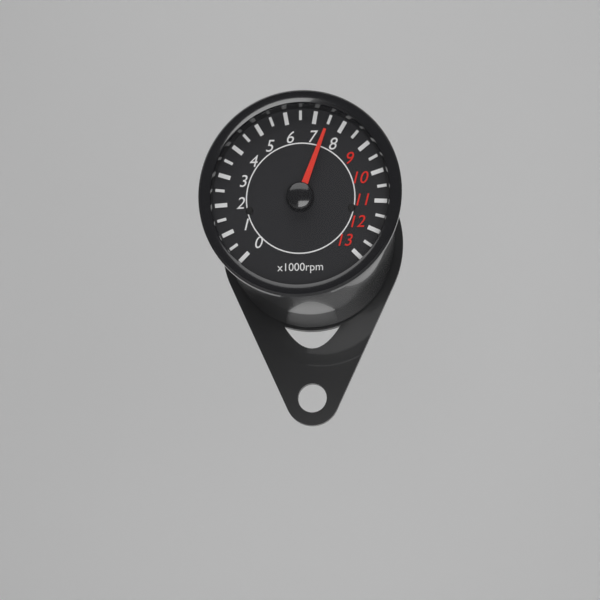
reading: 7500 rpm
